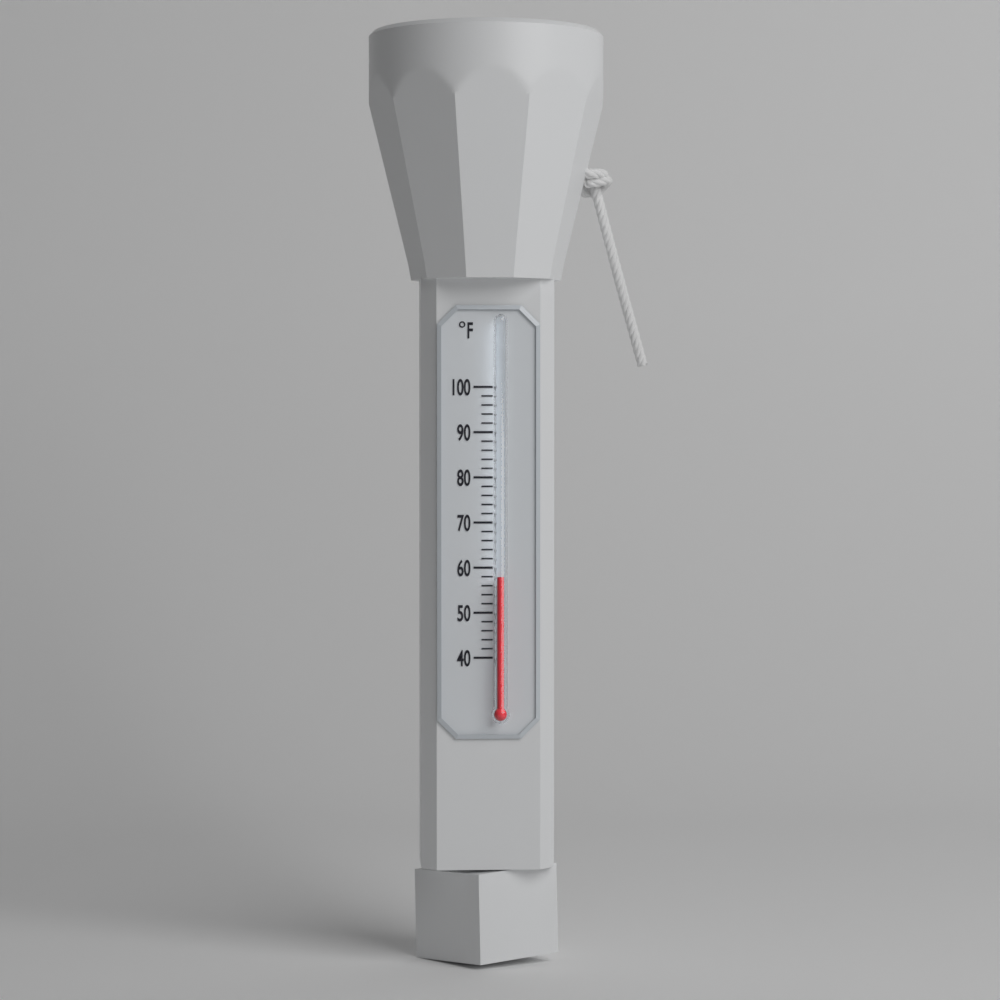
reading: 58 °F
